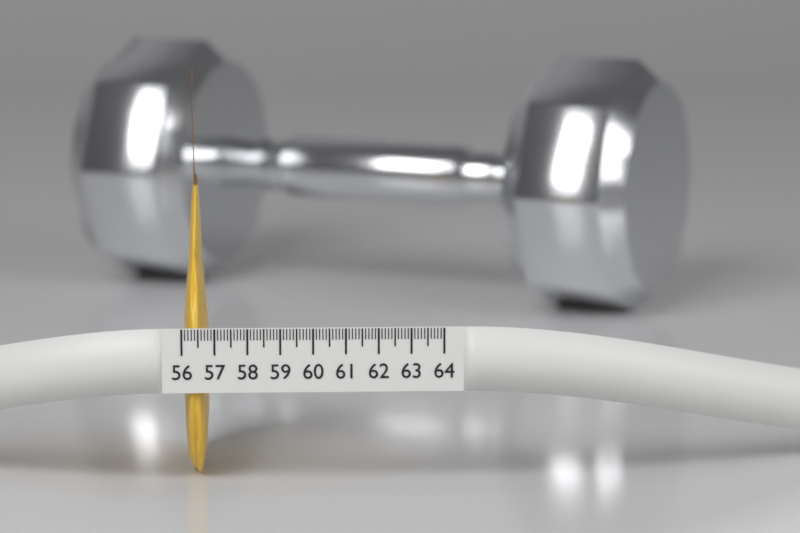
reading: 56.8 (no unit)
